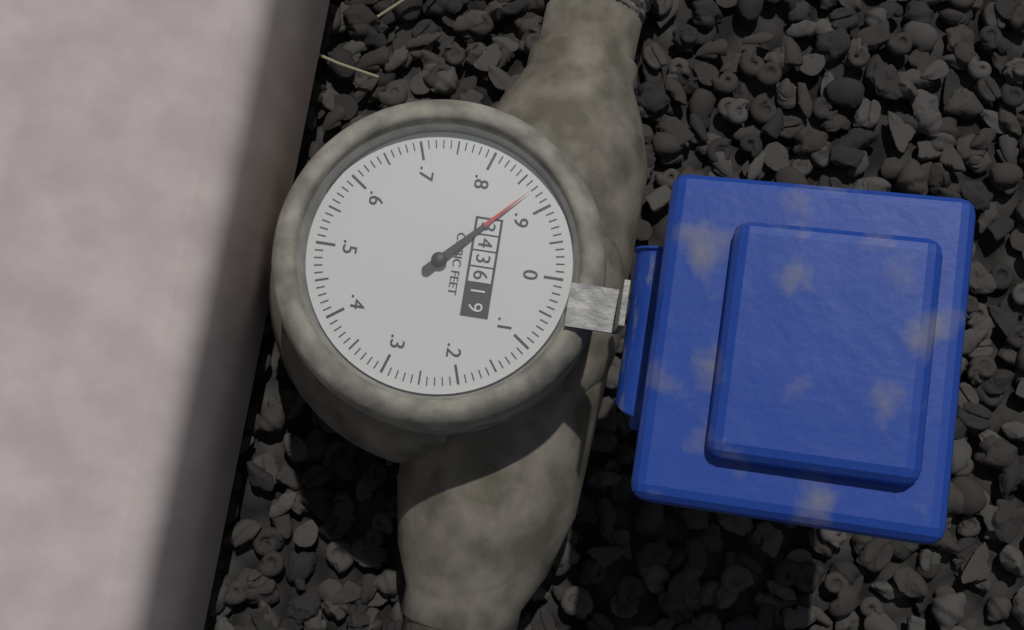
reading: 0.87 cubic feet
